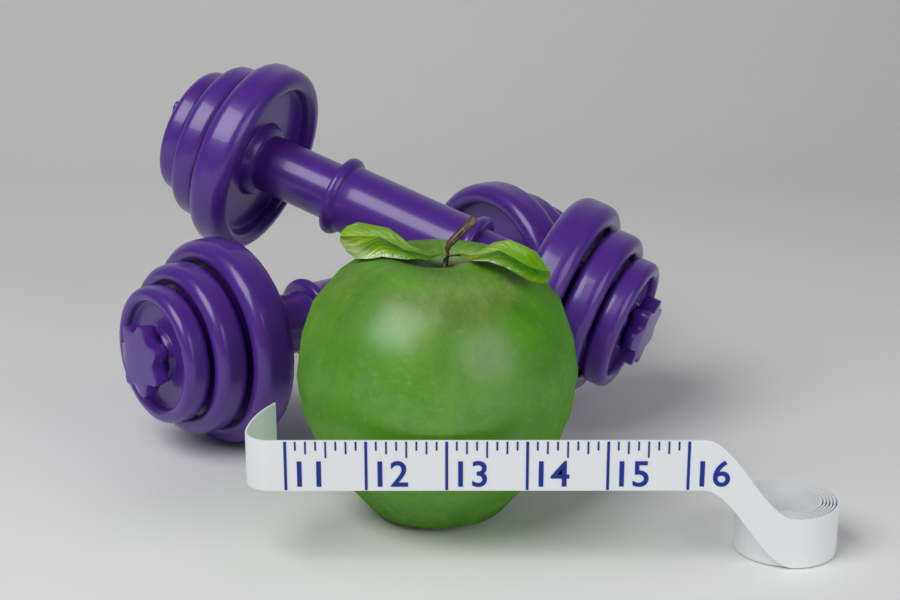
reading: 14.750 (no unit)
